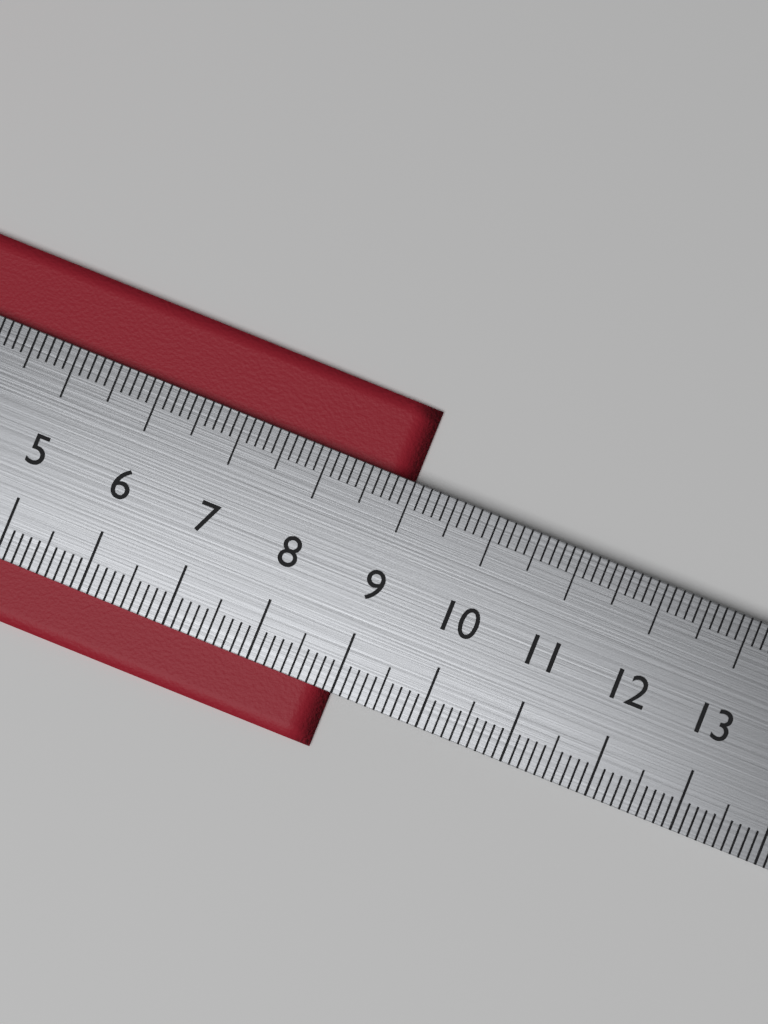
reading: 9.0 cm
